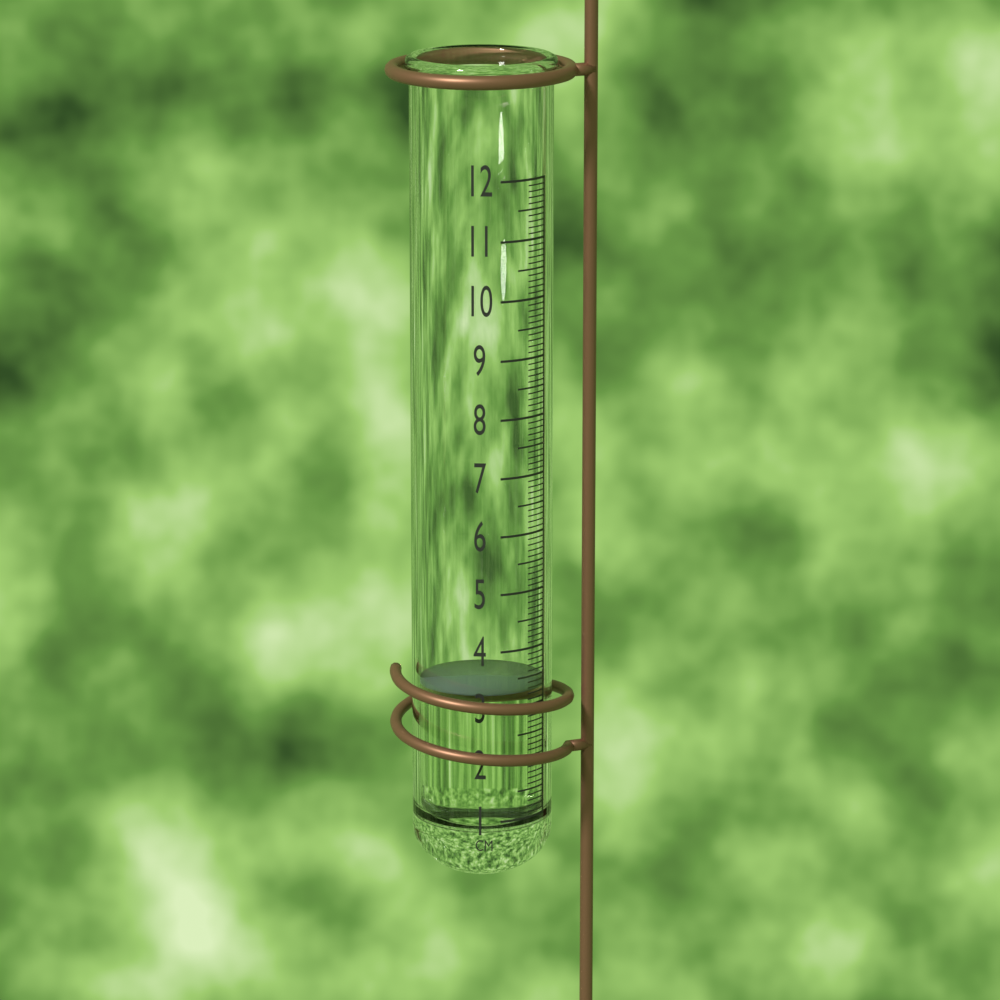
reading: 3.3 cm
